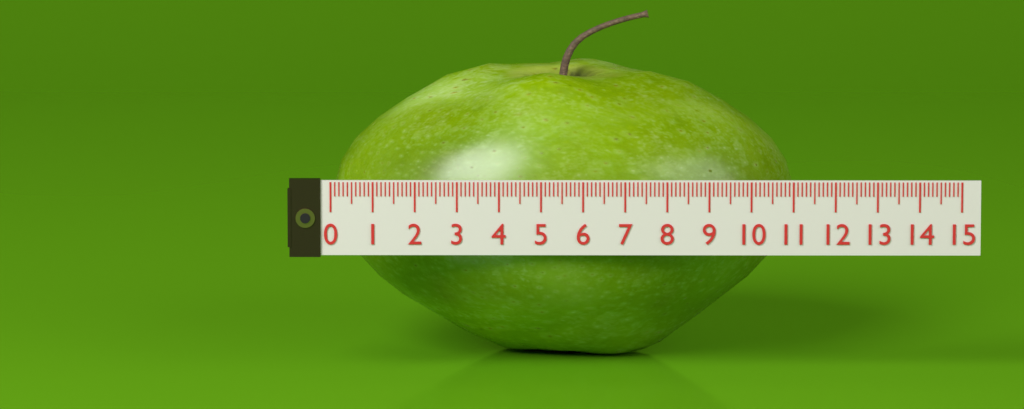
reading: 11.1 (no unit)
